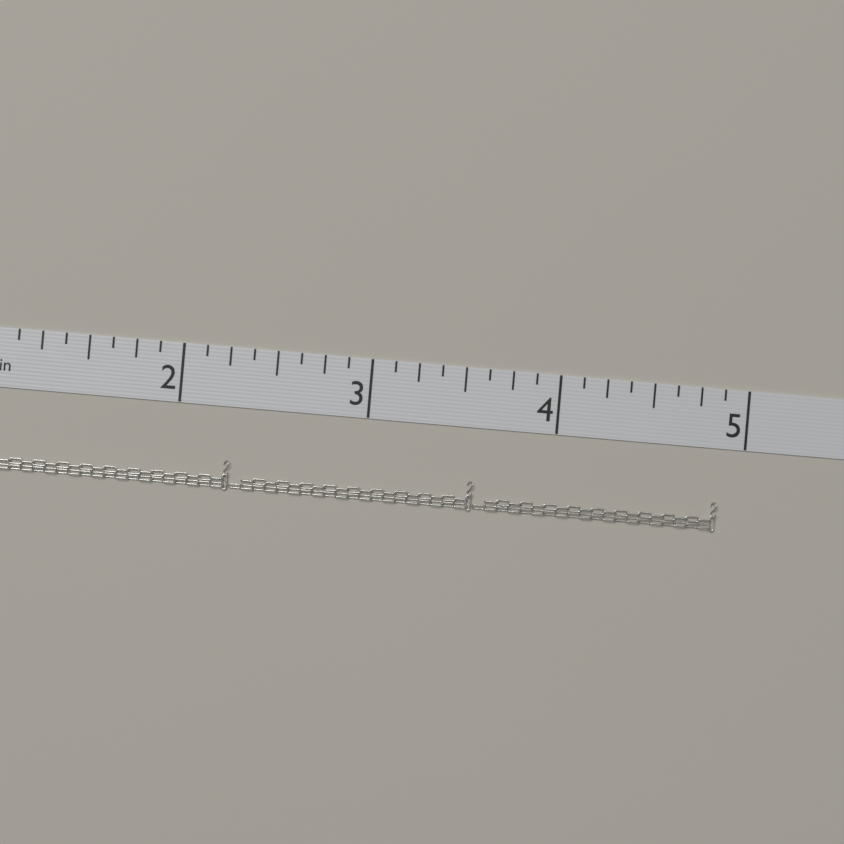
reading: 4.875 in
